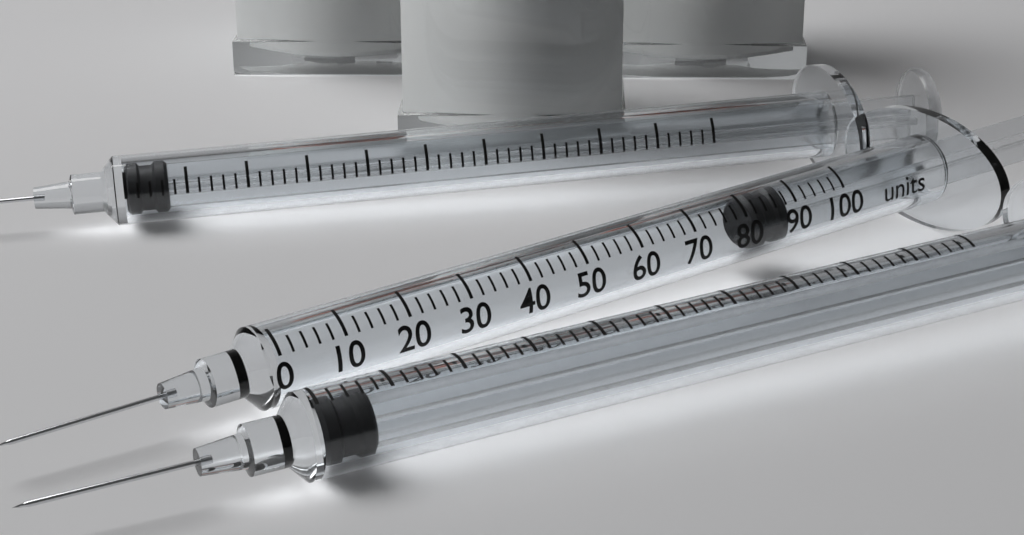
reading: 82 units
